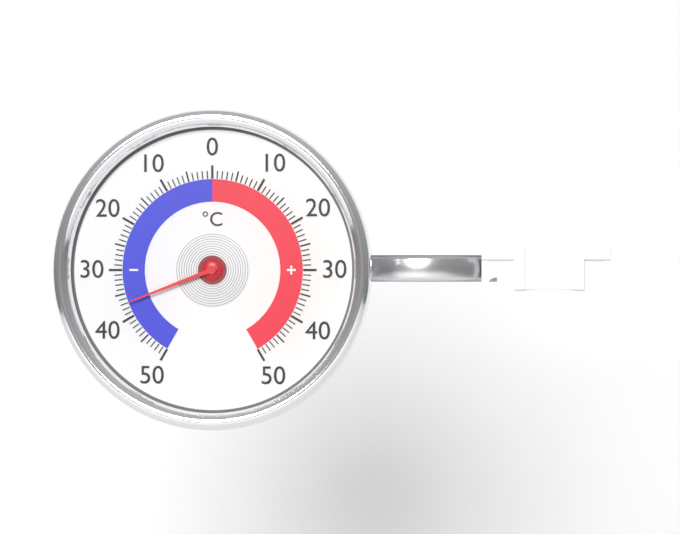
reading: -37 °C
